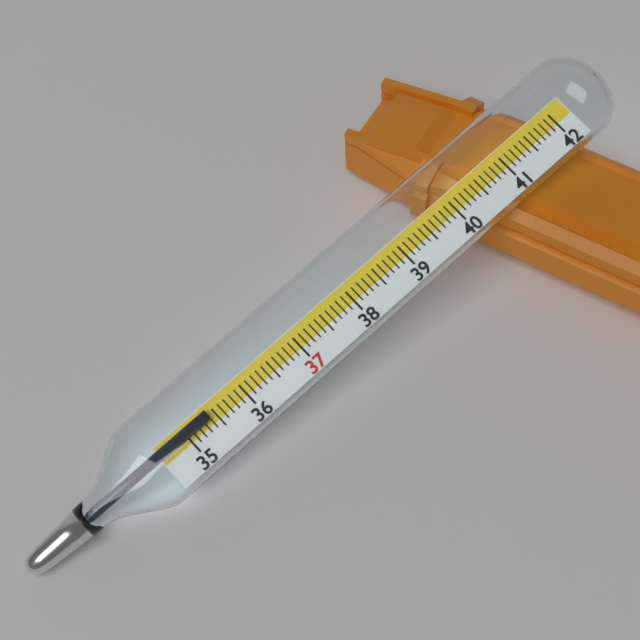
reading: 35.4 (no unit)
